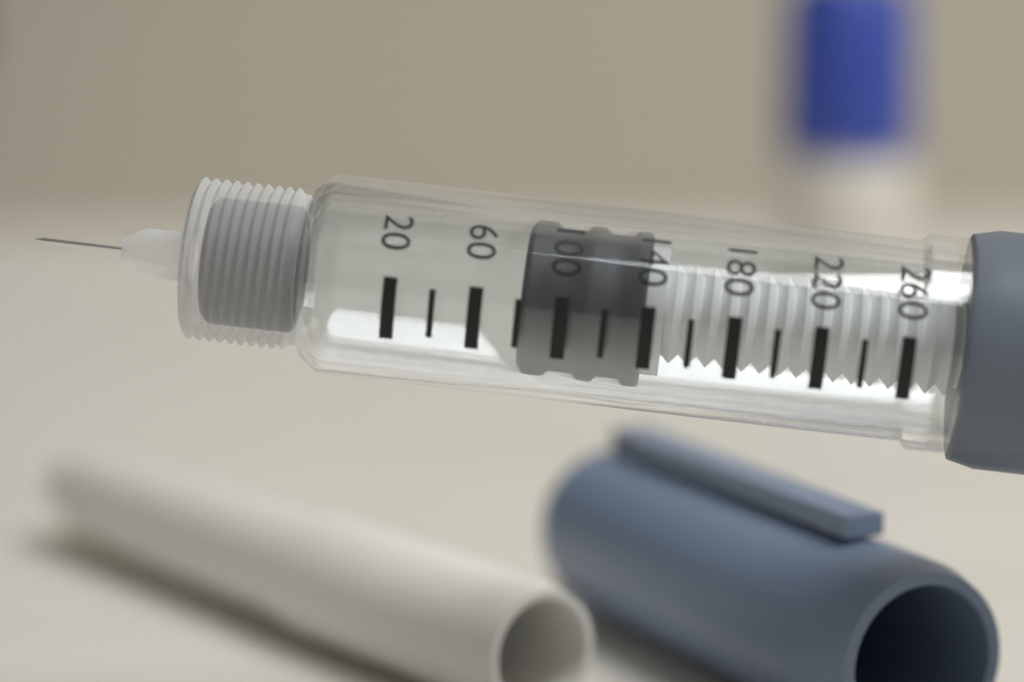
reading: 80 (no unit)
